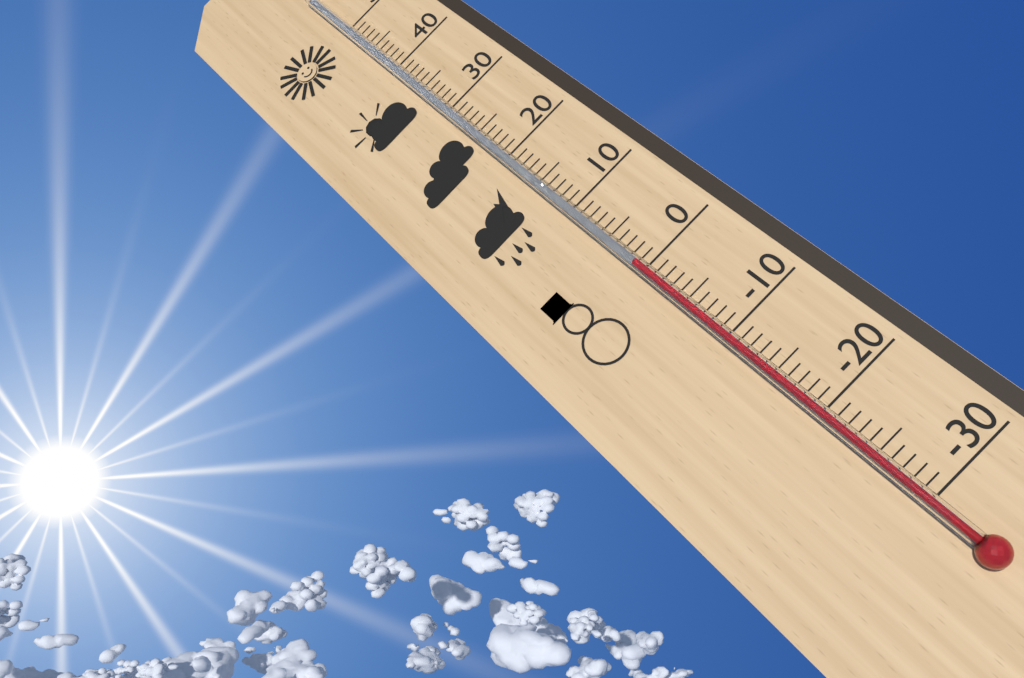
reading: 1 °C
